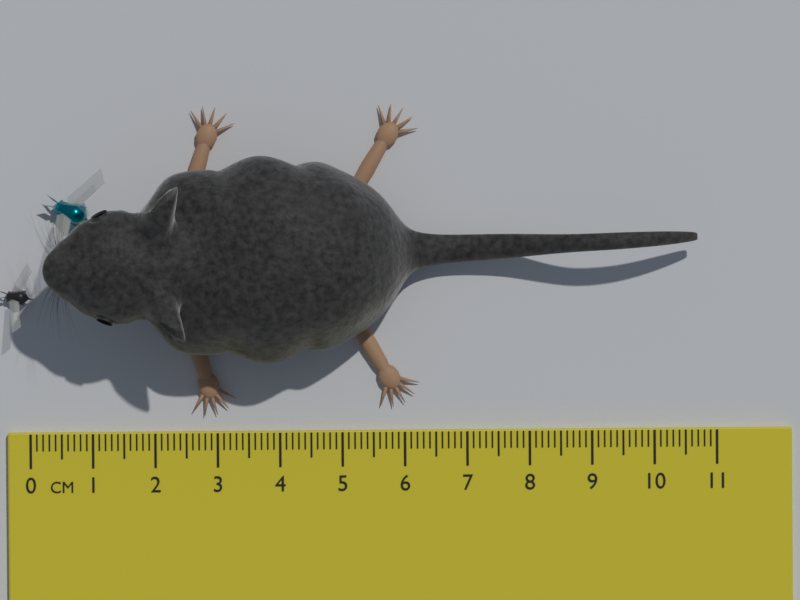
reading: 10.7 cm
